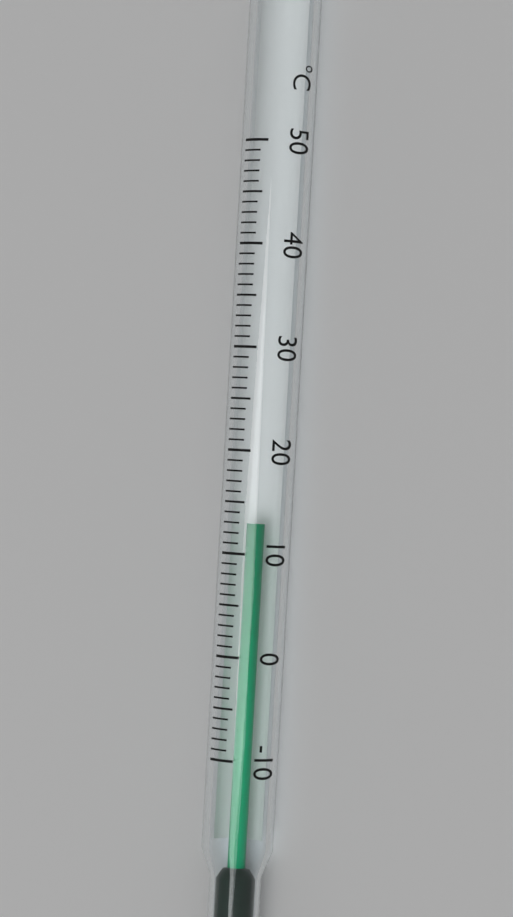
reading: 13 °C
